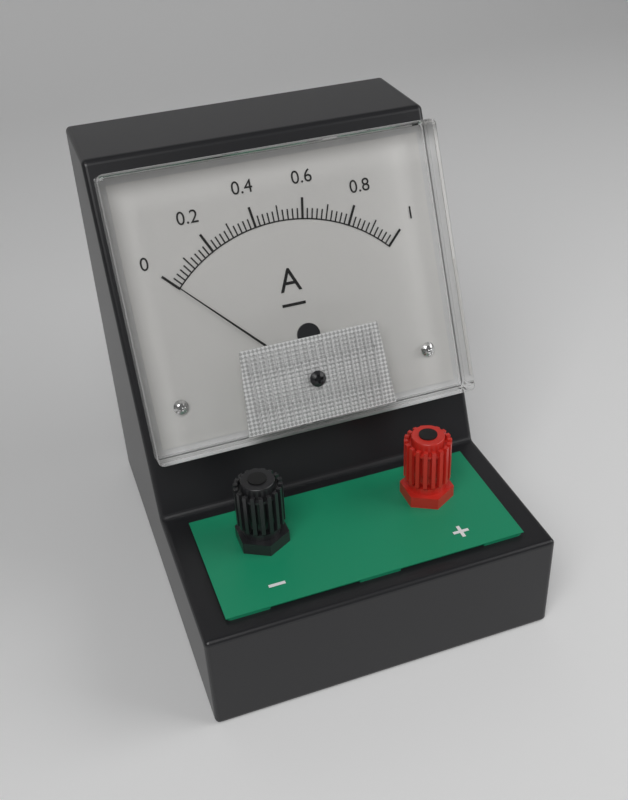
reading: 0.00 A
